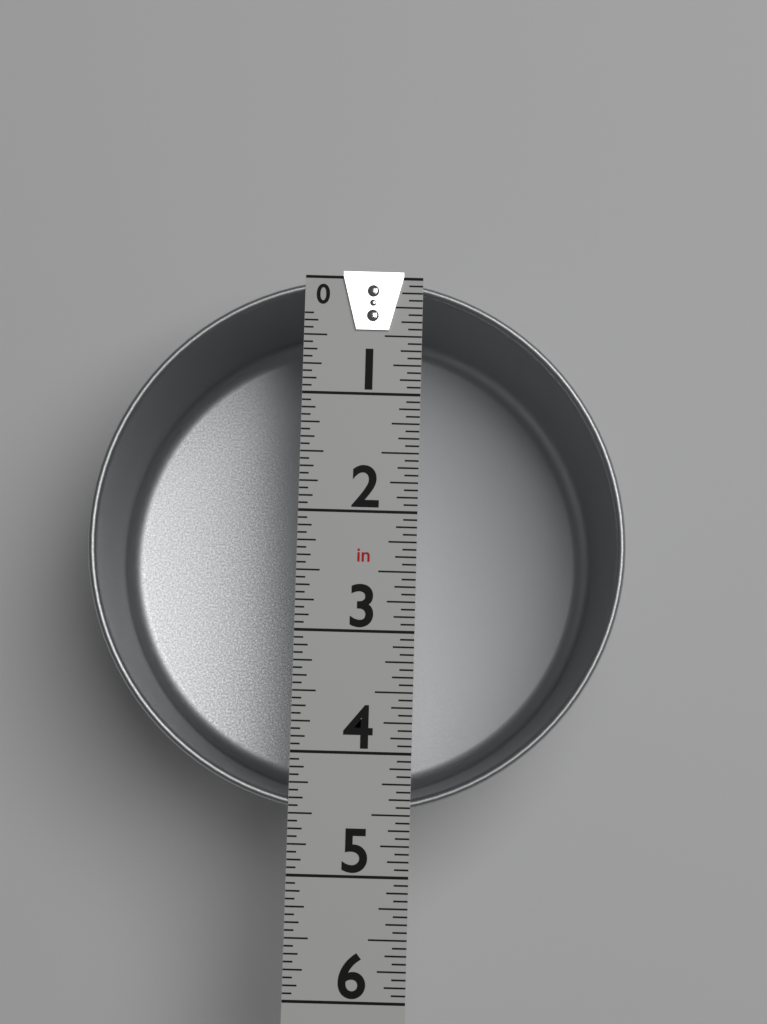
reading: 4.5000 in
